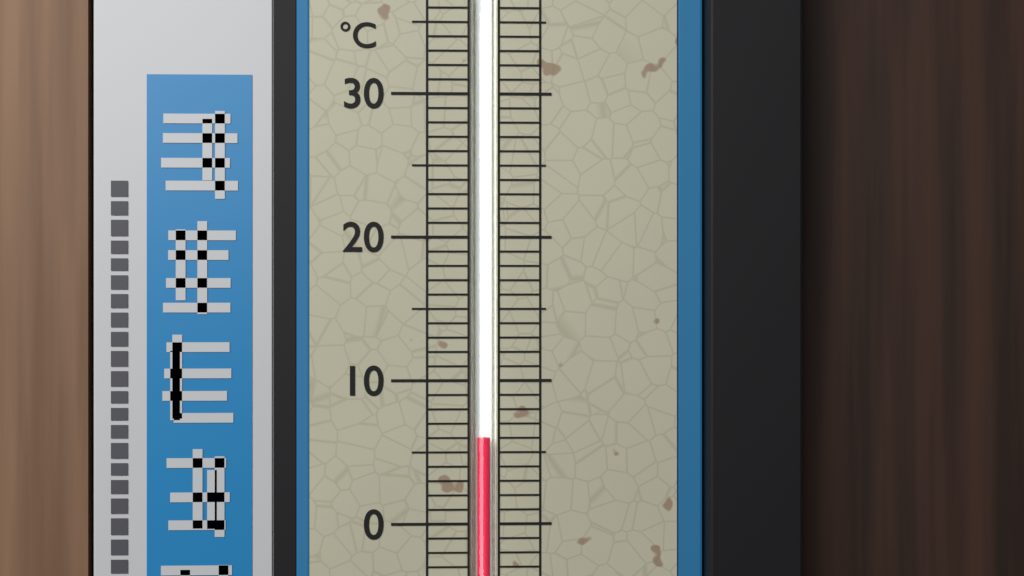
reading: 6 °C
